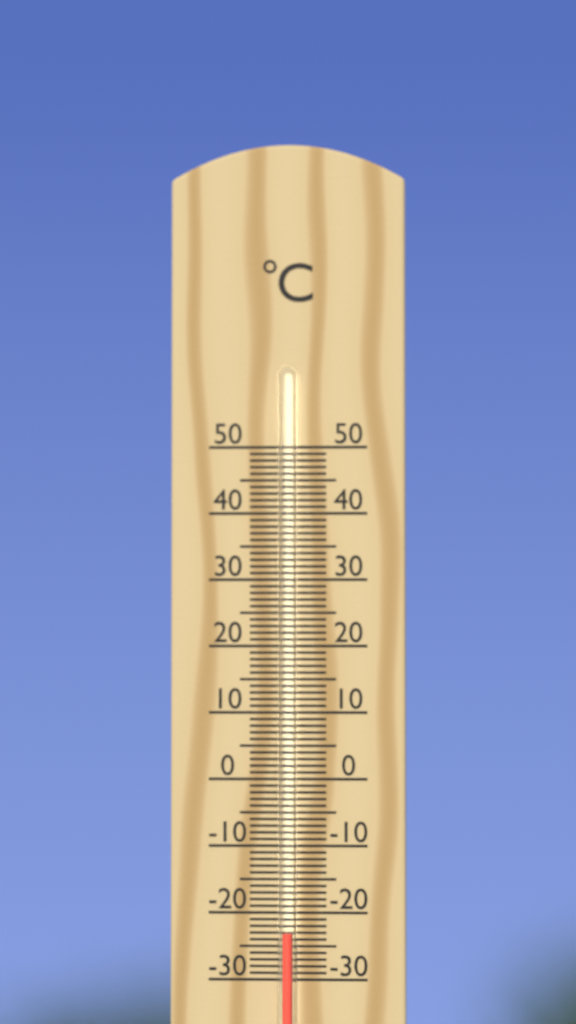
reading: -23 °C
